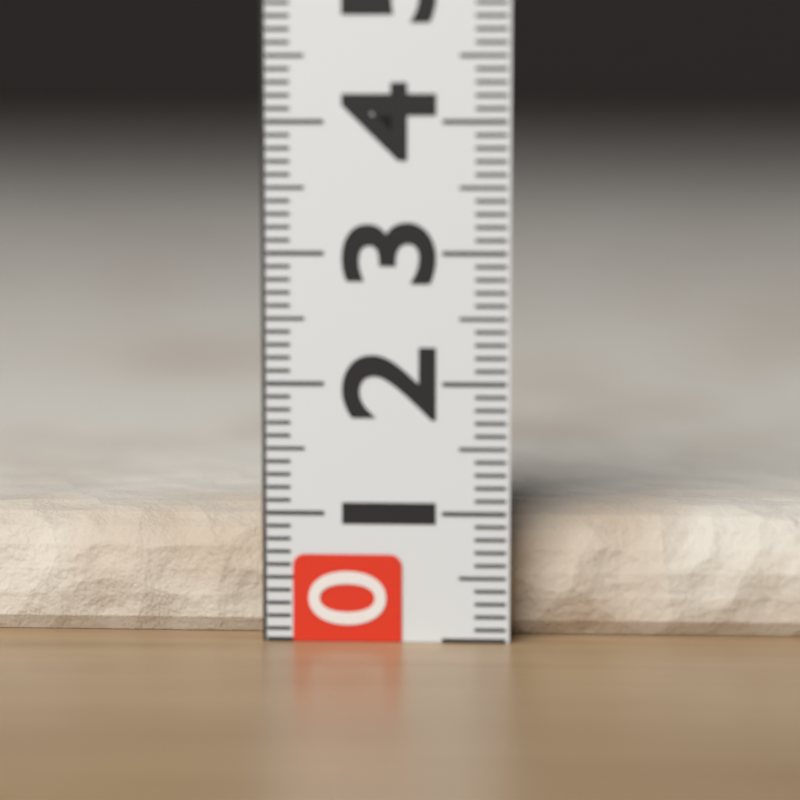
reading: 1.0 (no unit)
